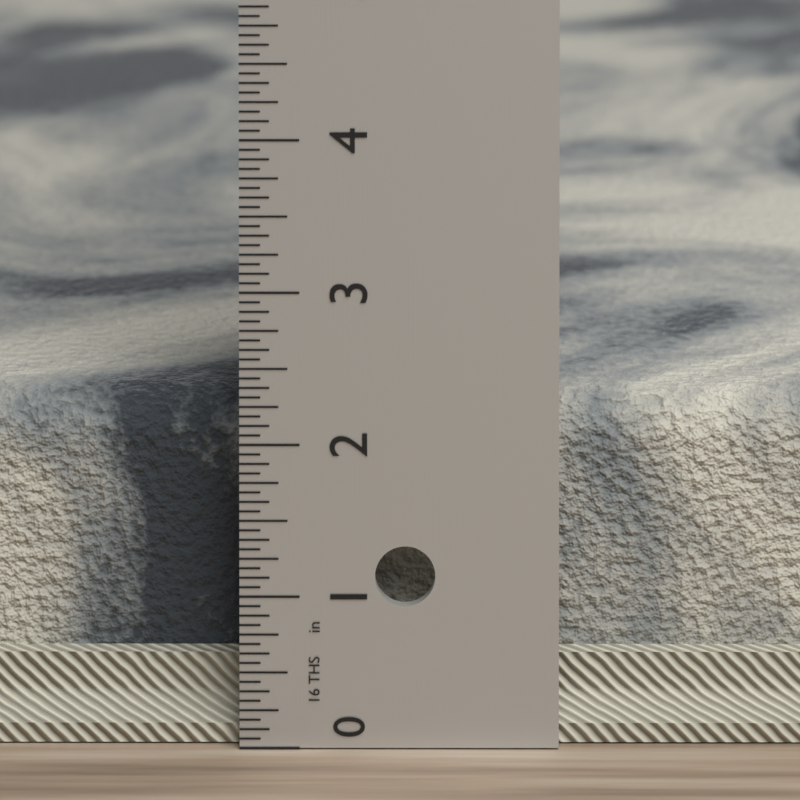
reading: 2.1875 in
